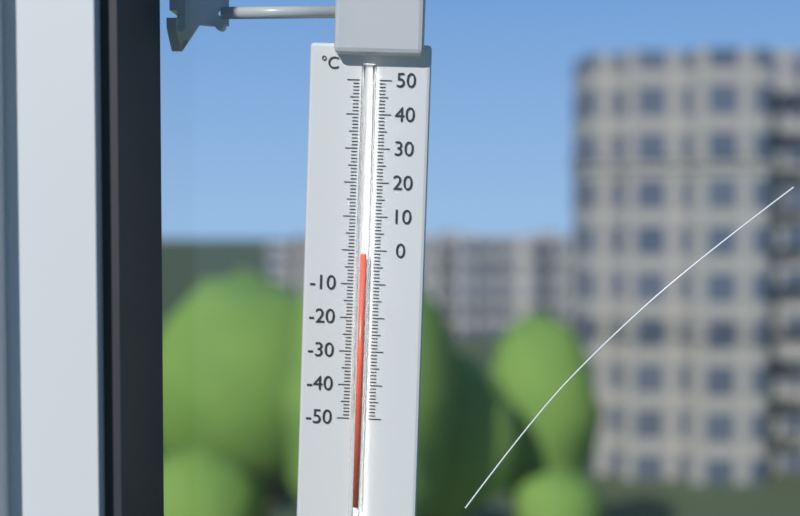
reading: -1 °C
